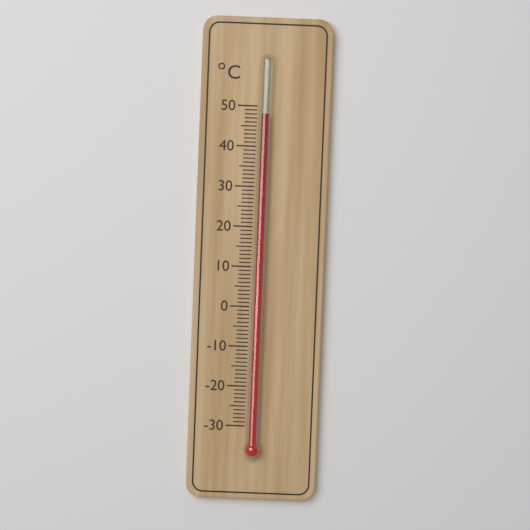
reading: 48 °C
